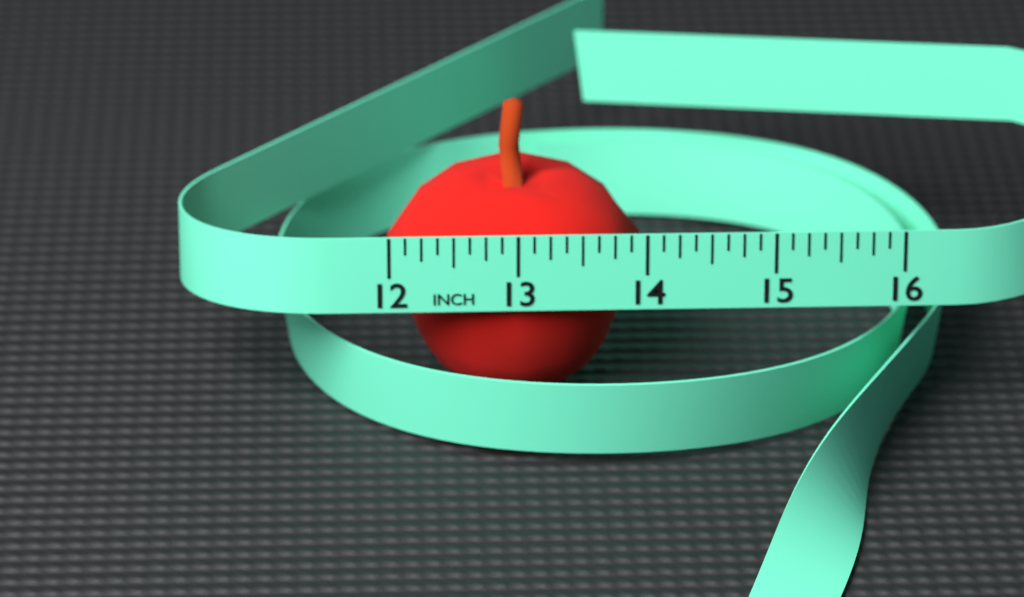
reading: 14.000 in
